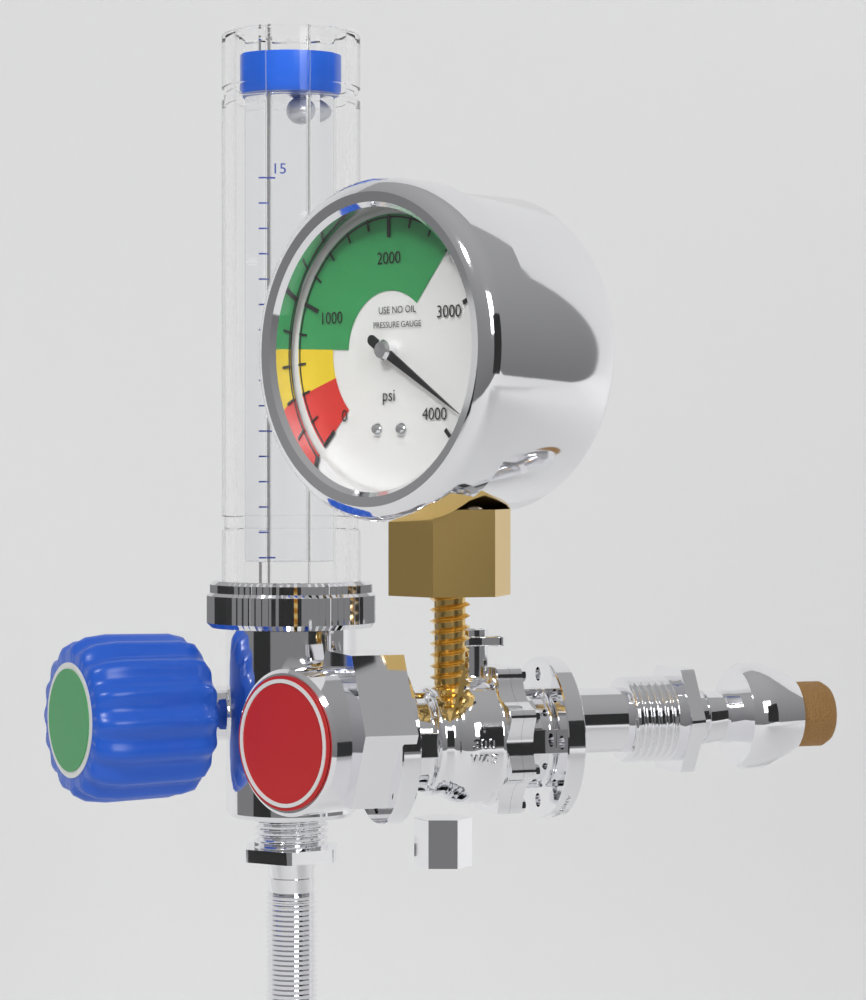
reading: 3800 psi
